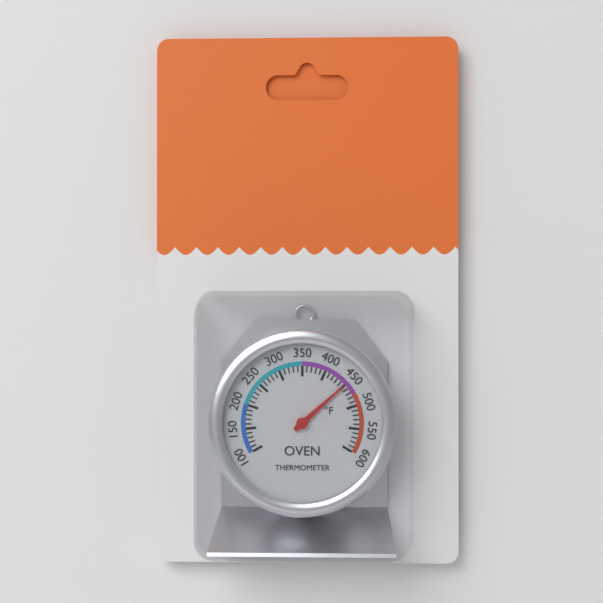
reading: 450 °F
